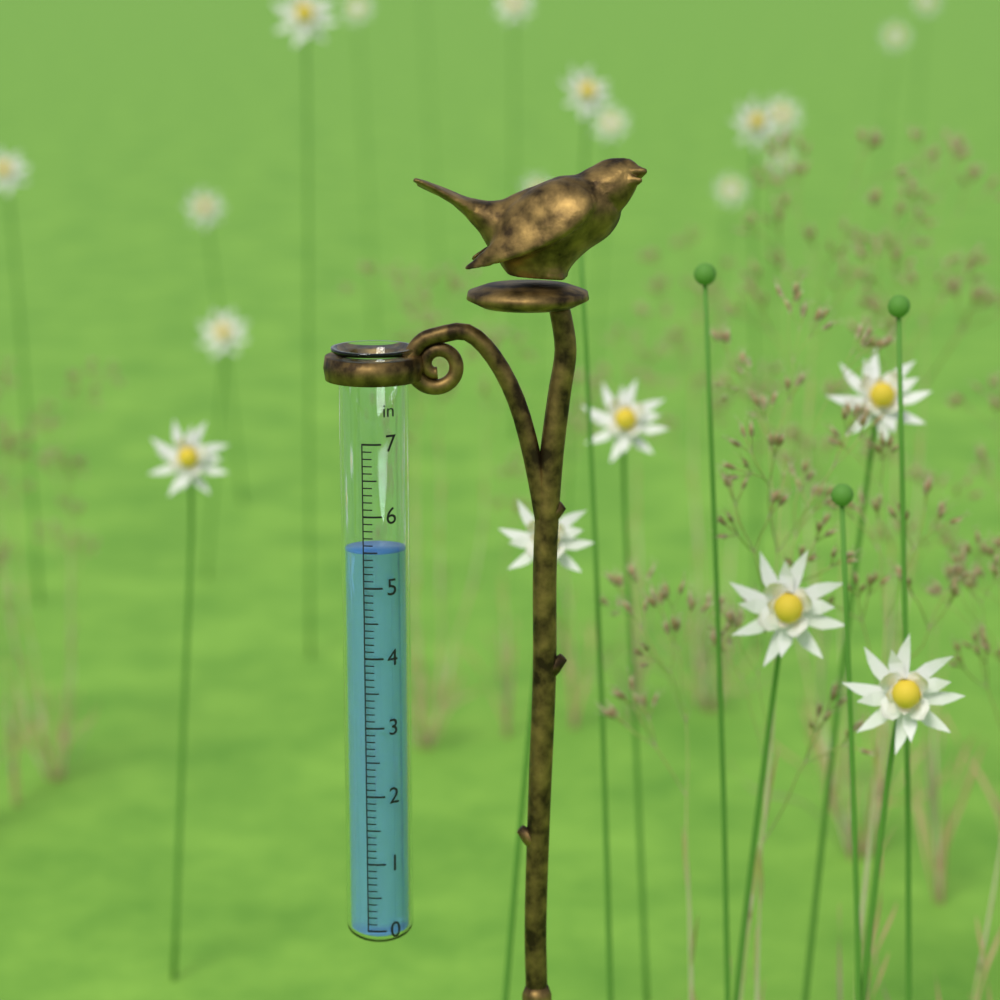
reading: 5.5 in
